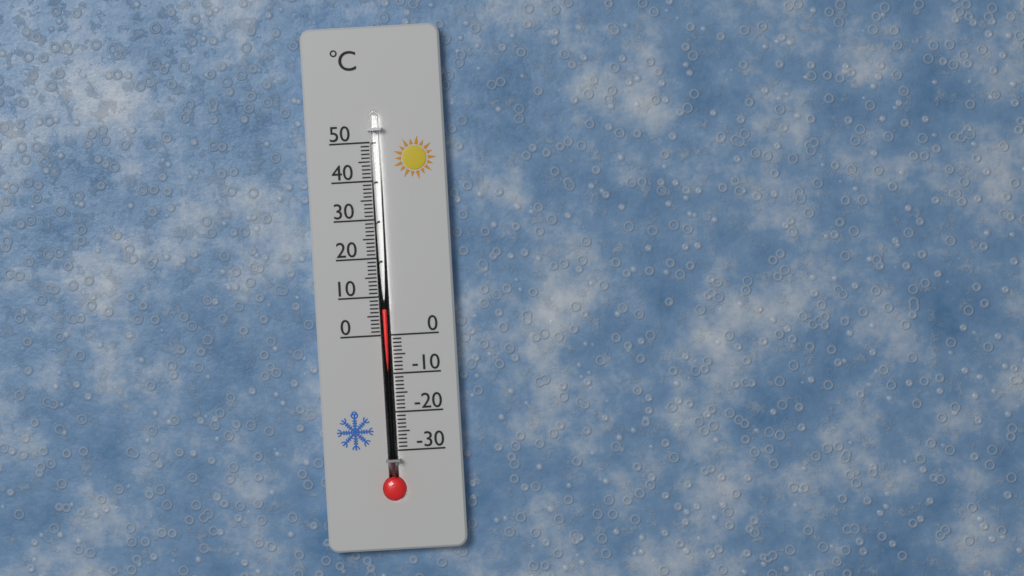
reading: 7 °C
